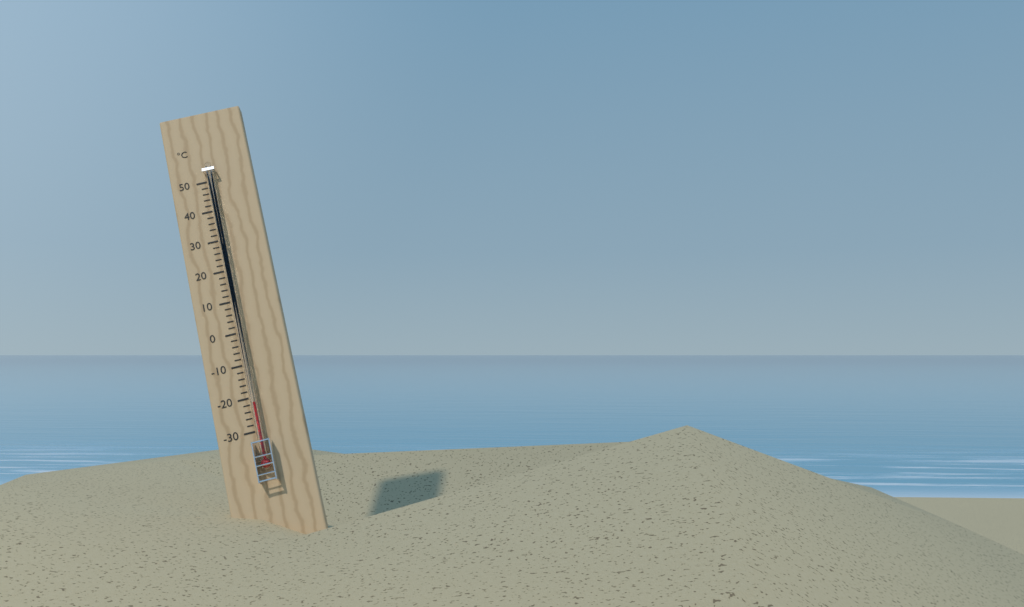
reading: -22 °C
